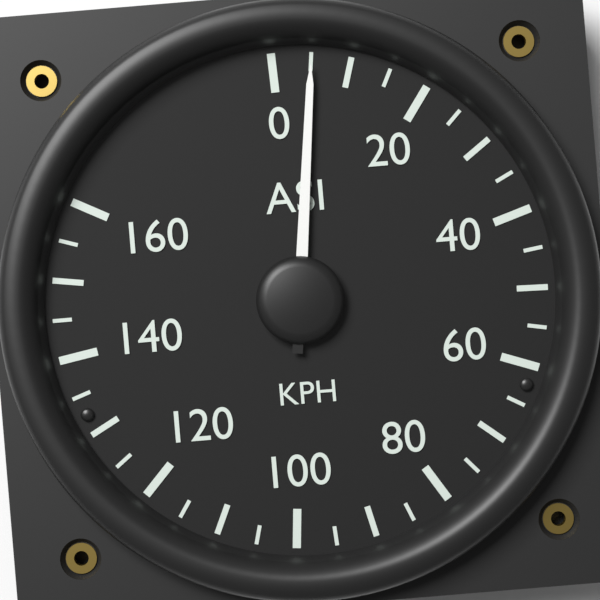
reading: 5 KPH
